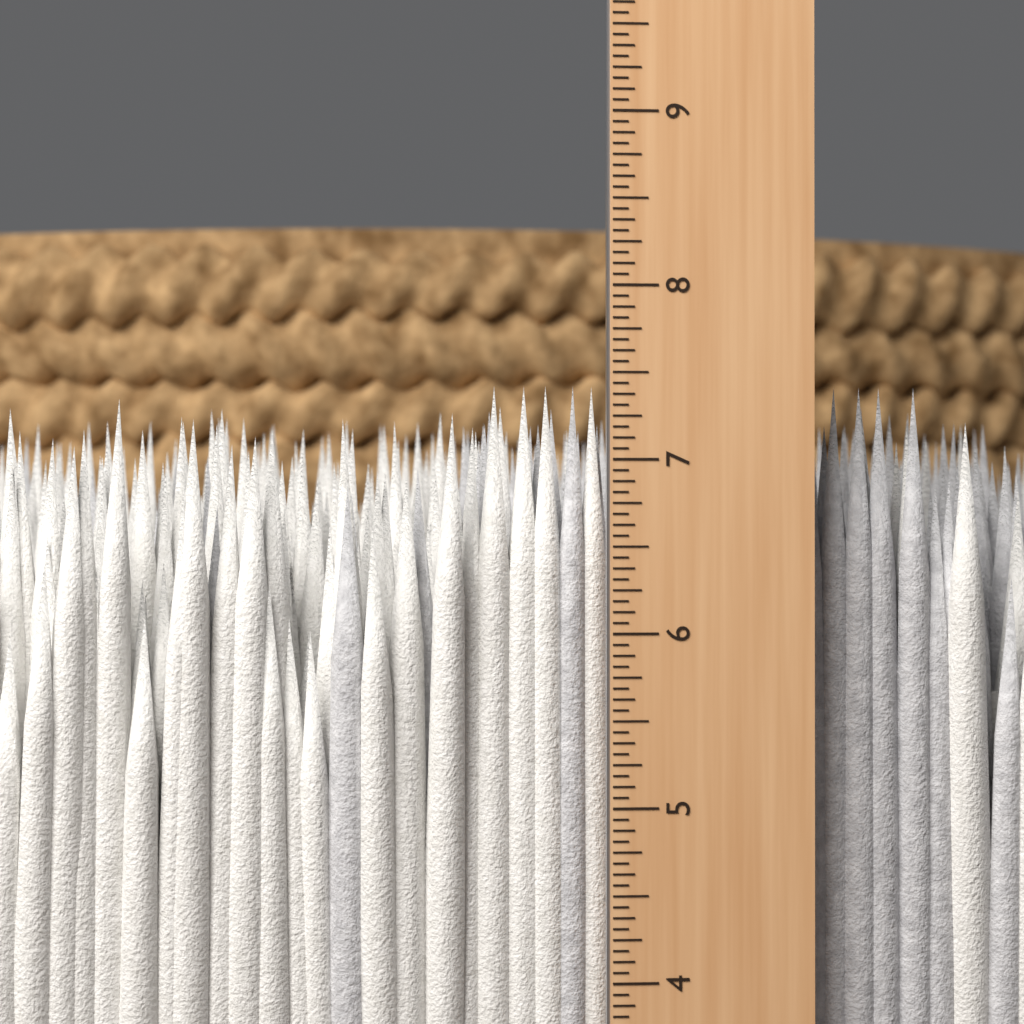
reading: 7.4375 in
